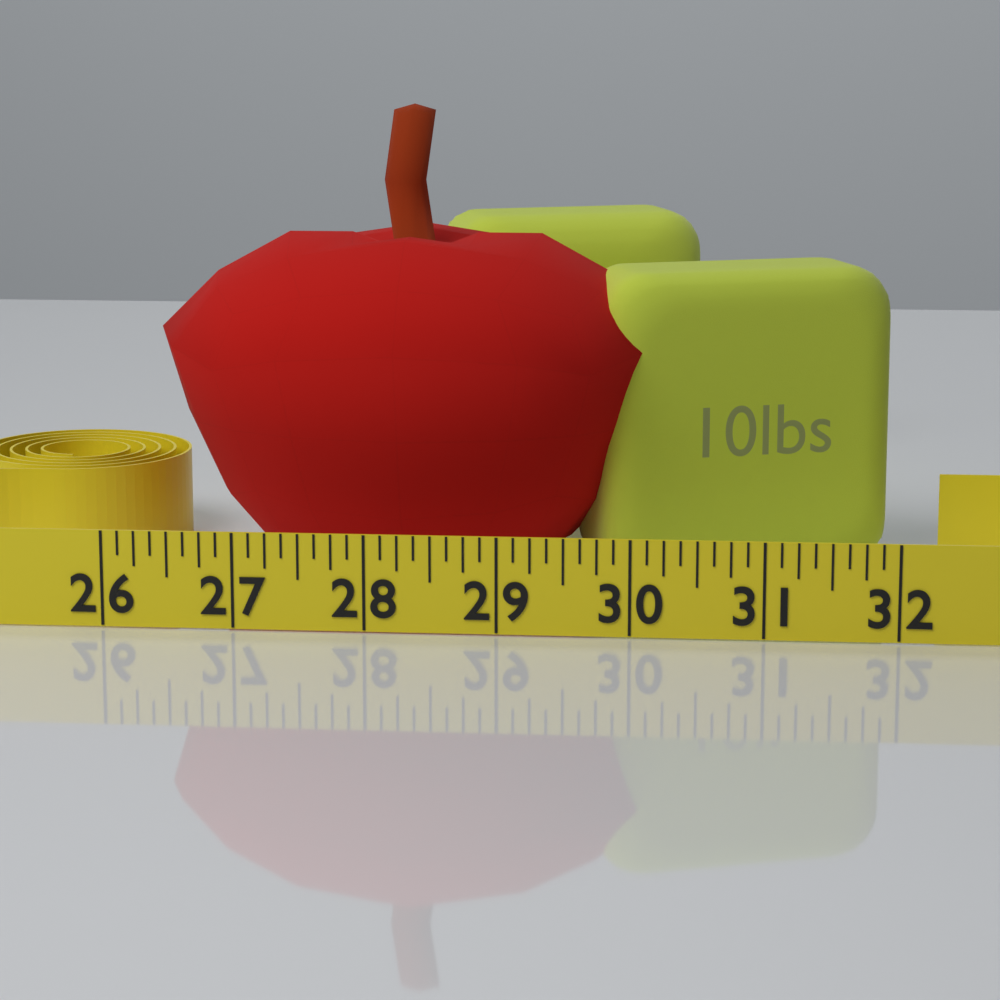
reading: 30.250 (no unit)
